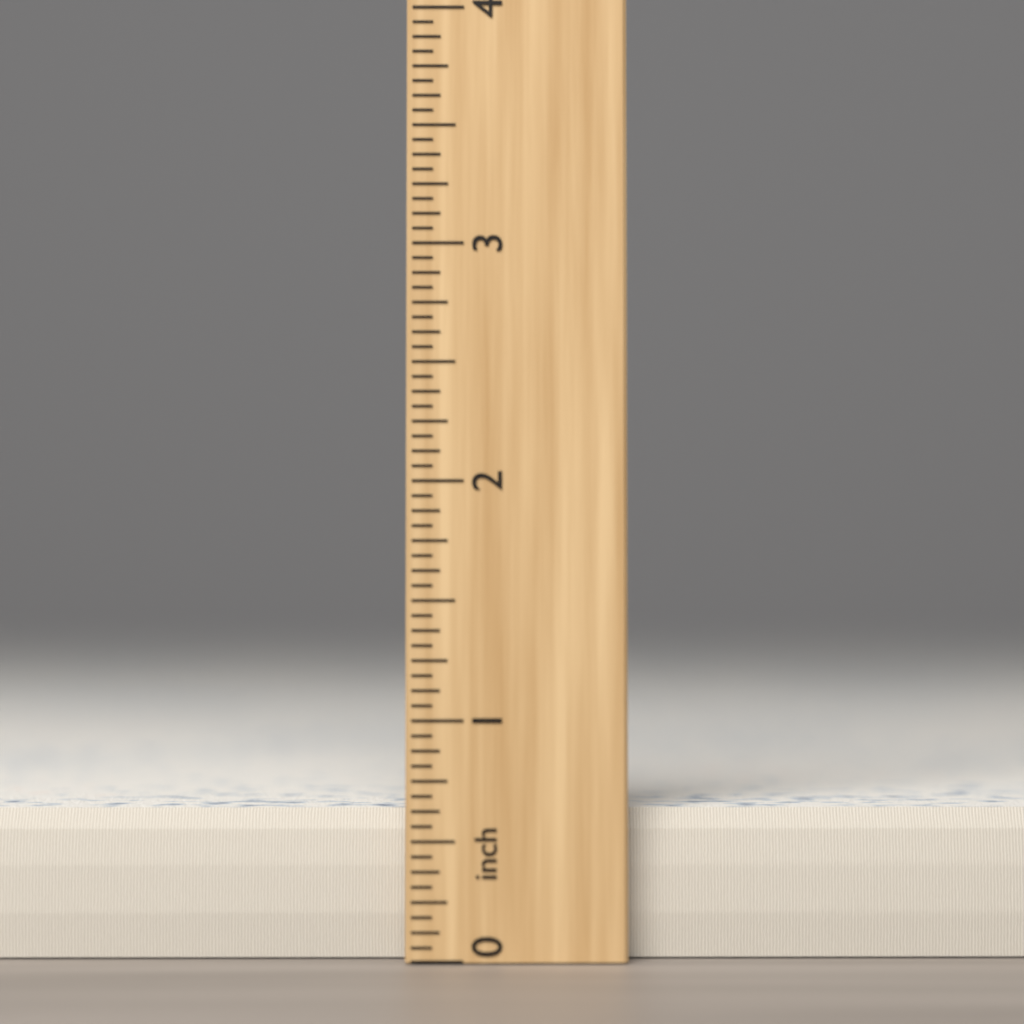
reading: 0.6250 inch
